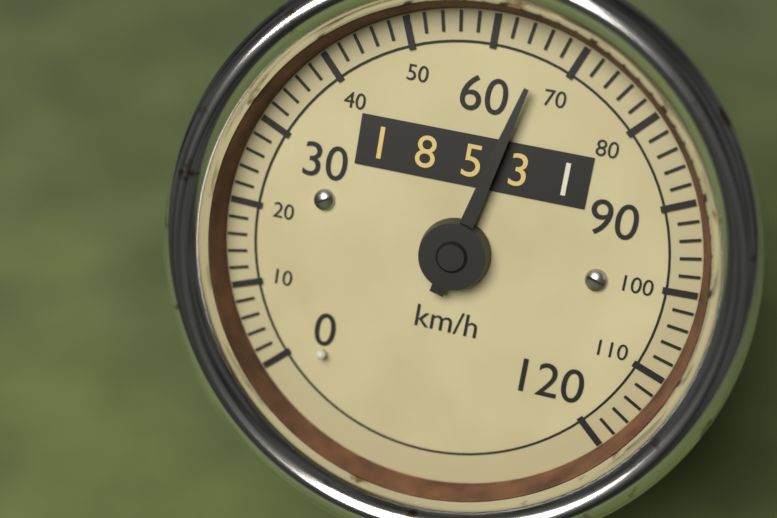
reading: 66 km/h
